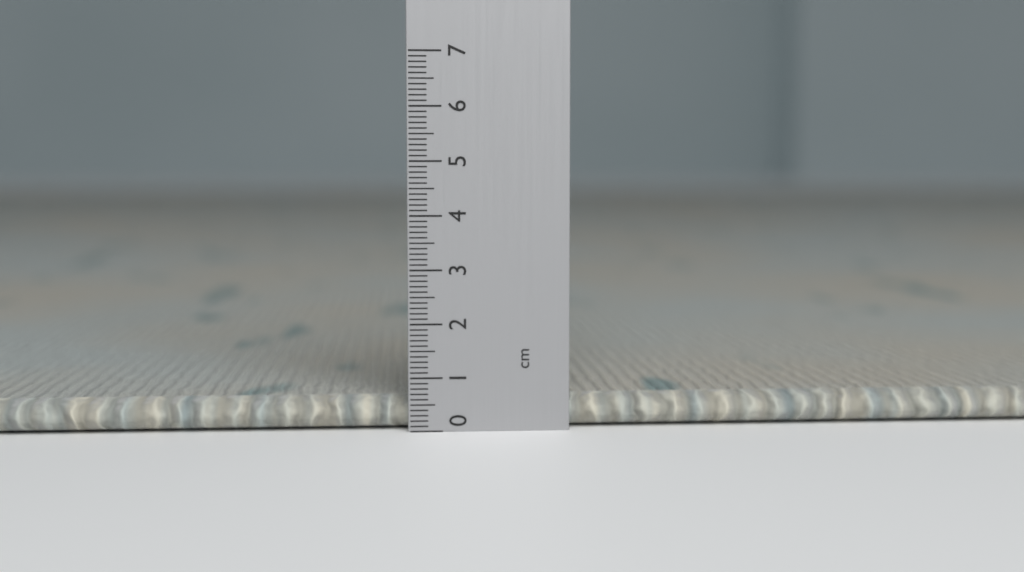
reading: 0.6 cm
